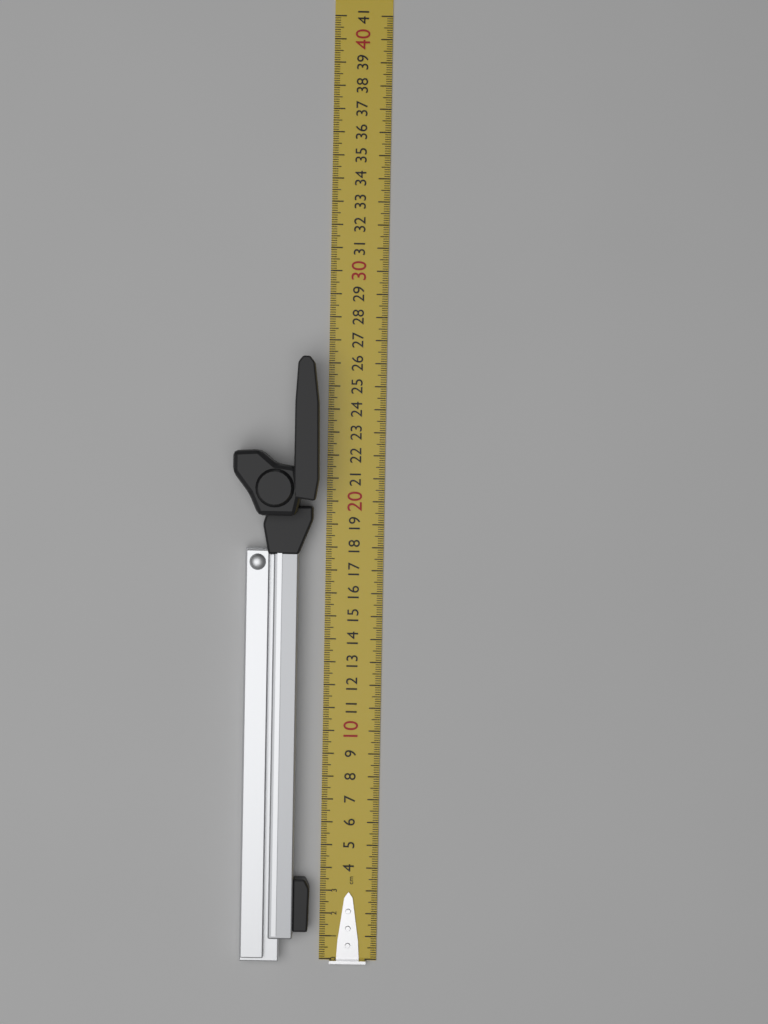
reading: 26.2 cm
